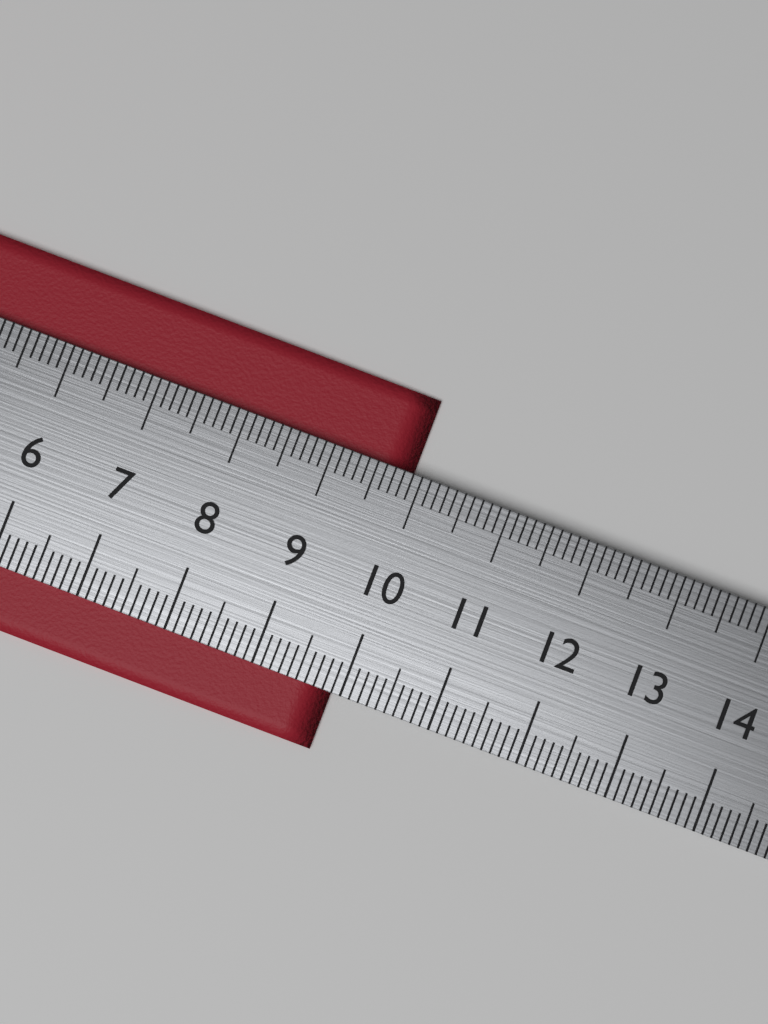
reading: 9.9 cm
